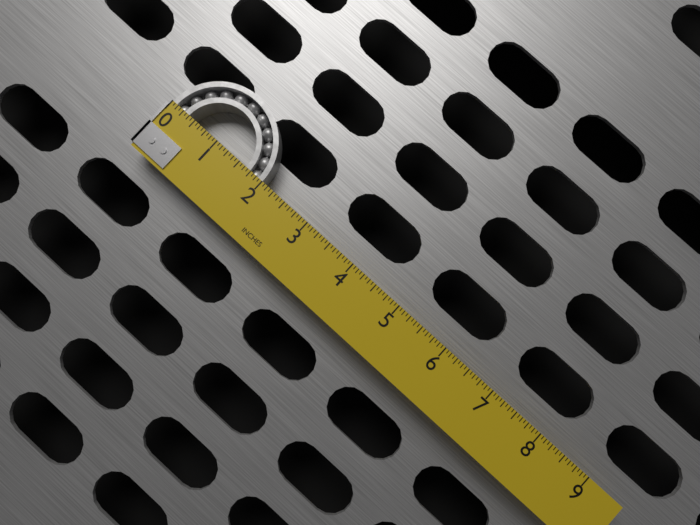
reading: 2.0000 in
